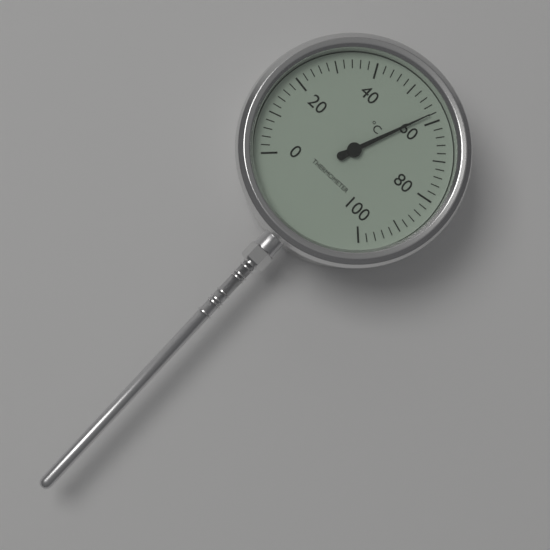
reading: 58 °C
